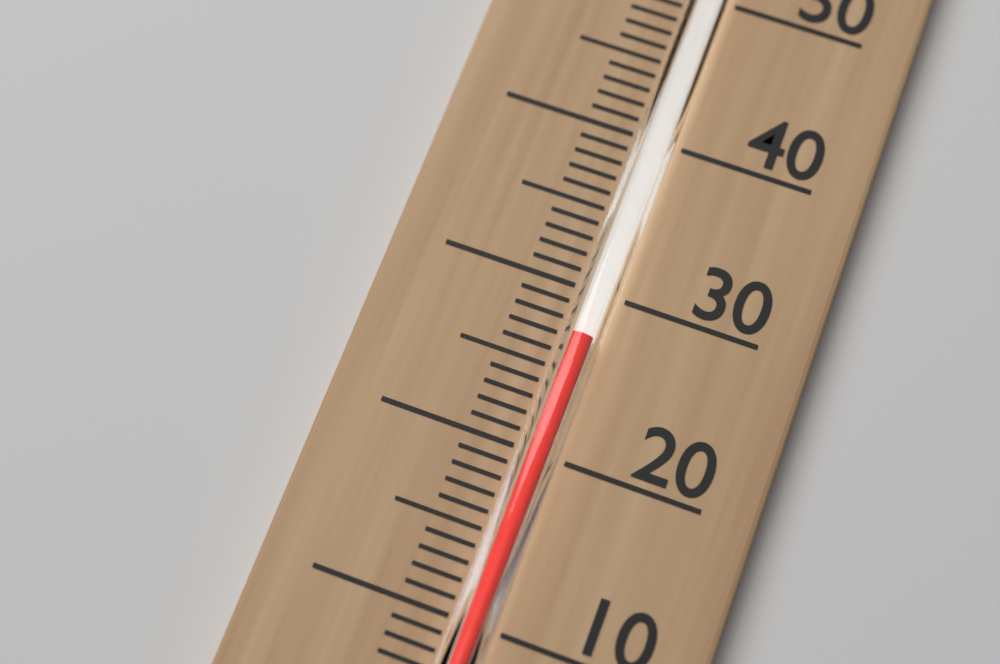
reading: 27 °C
